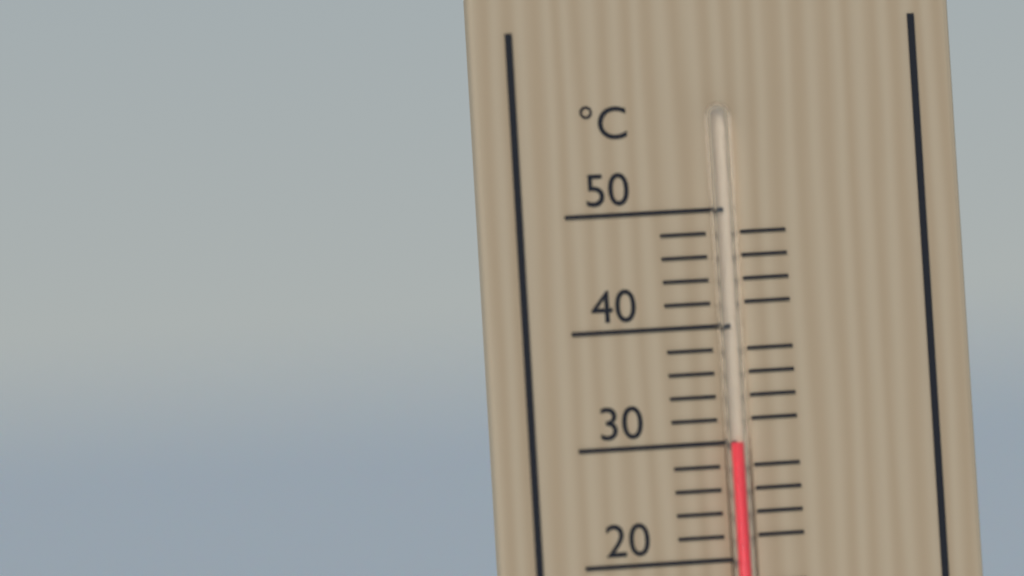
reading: 30 °C
